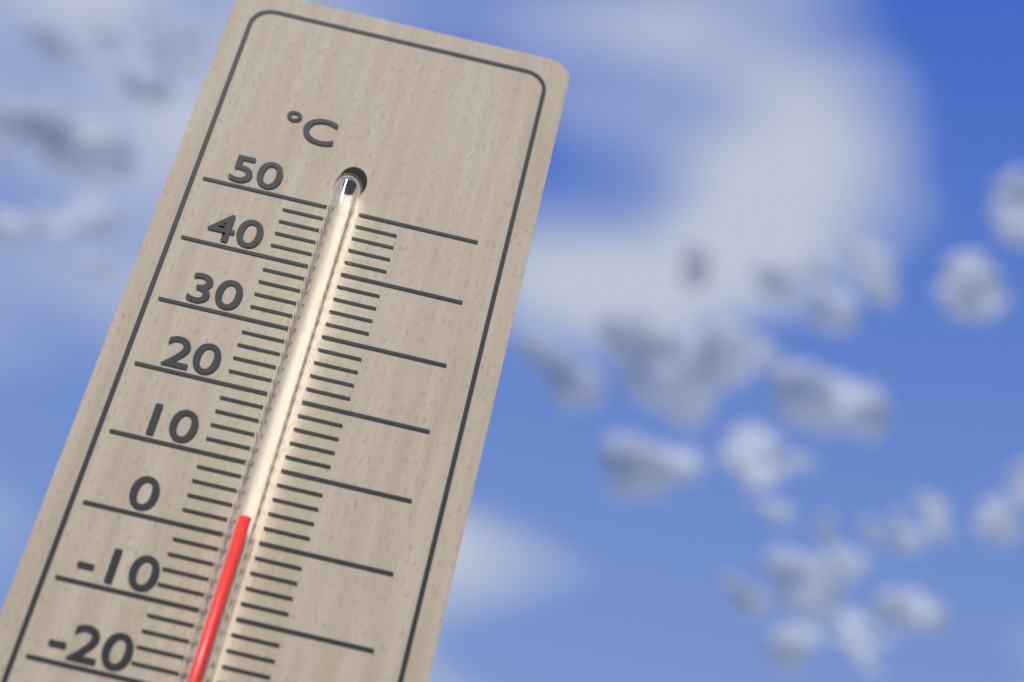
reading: 2 °C
